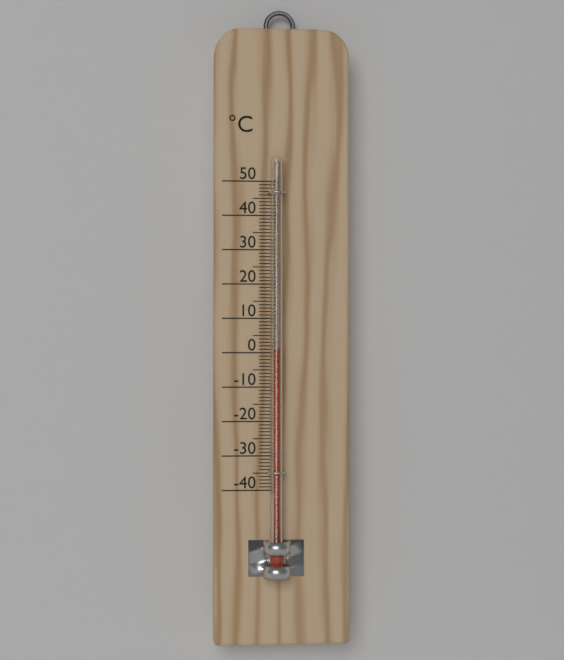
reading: 1 °C
